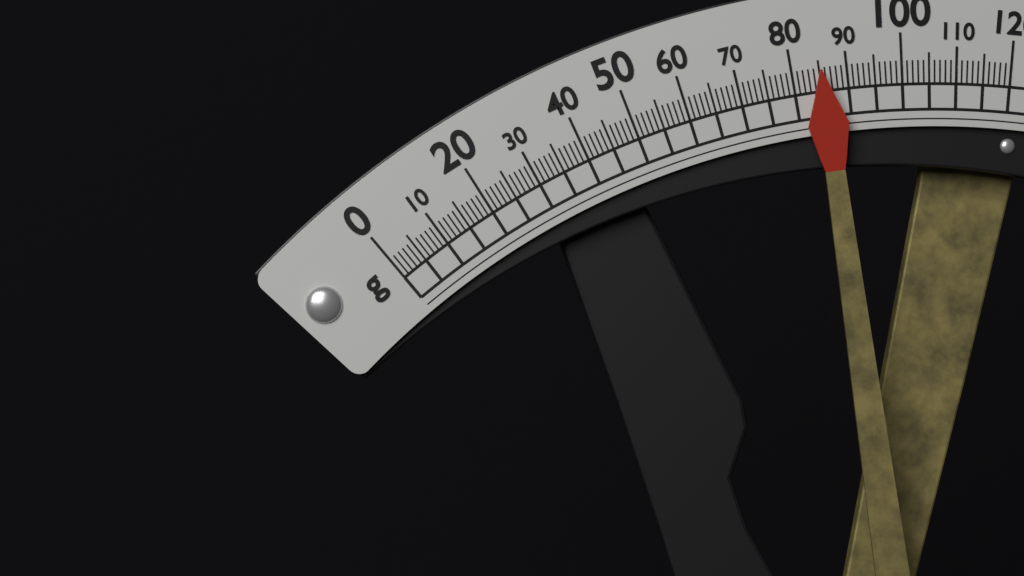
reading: 85 g
